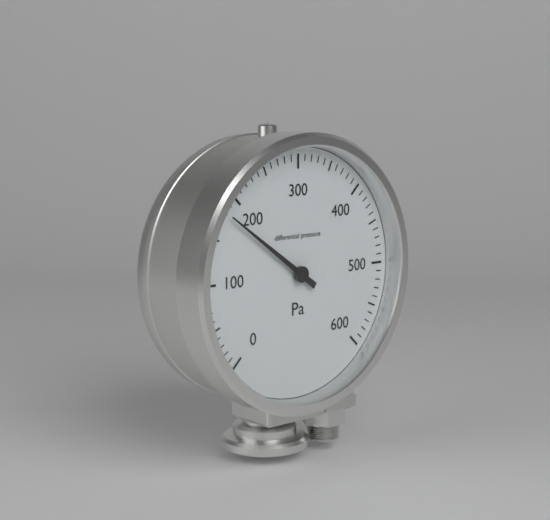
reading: 180 Pa
